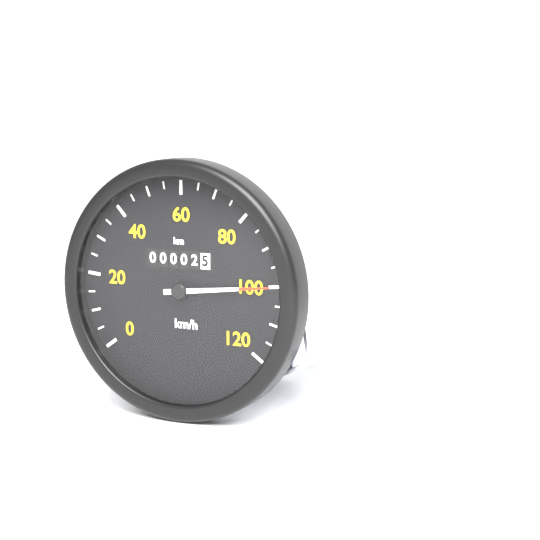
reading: 100 km/h
